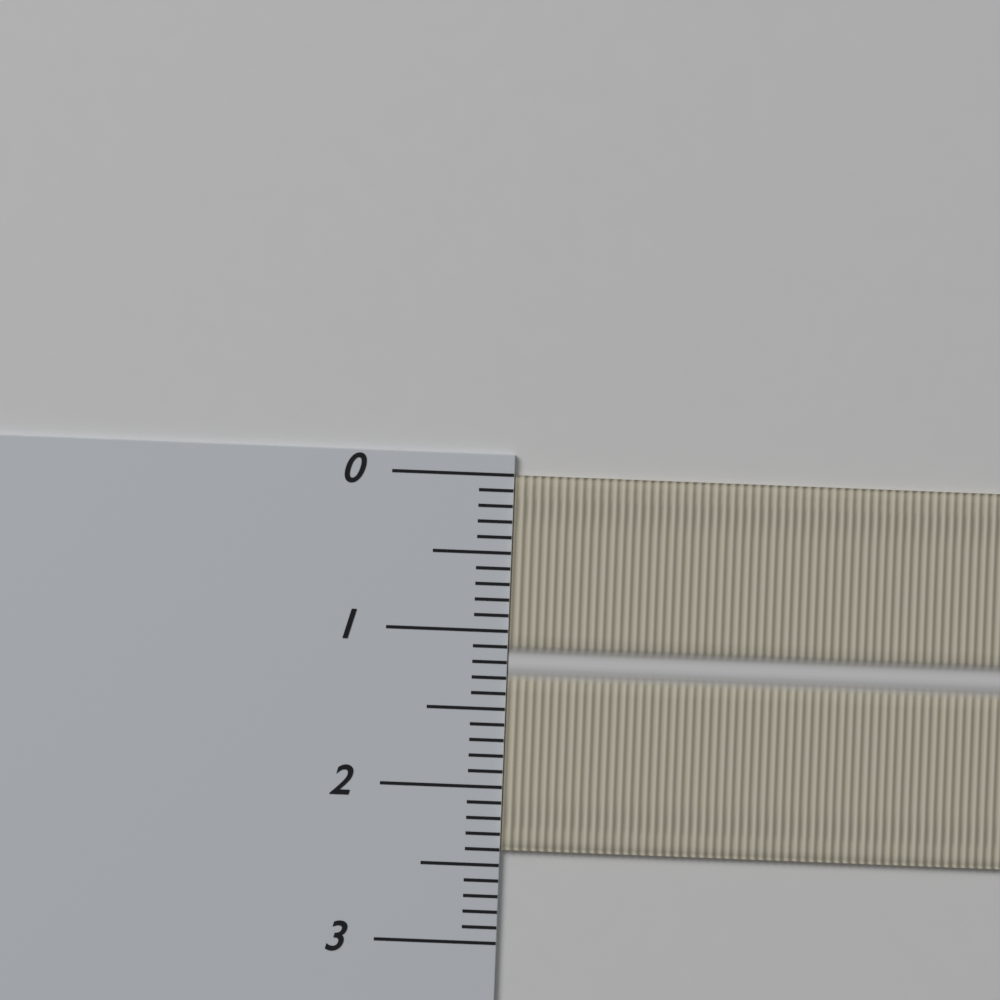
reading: 2.4 (no unit)
